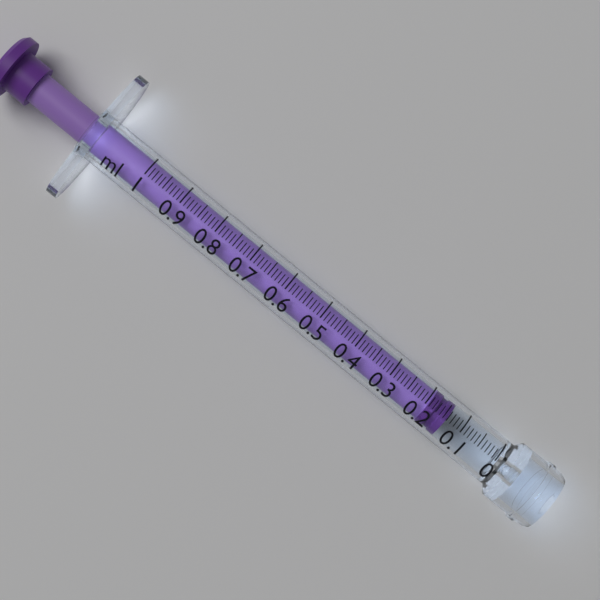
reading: 0.14 ml
